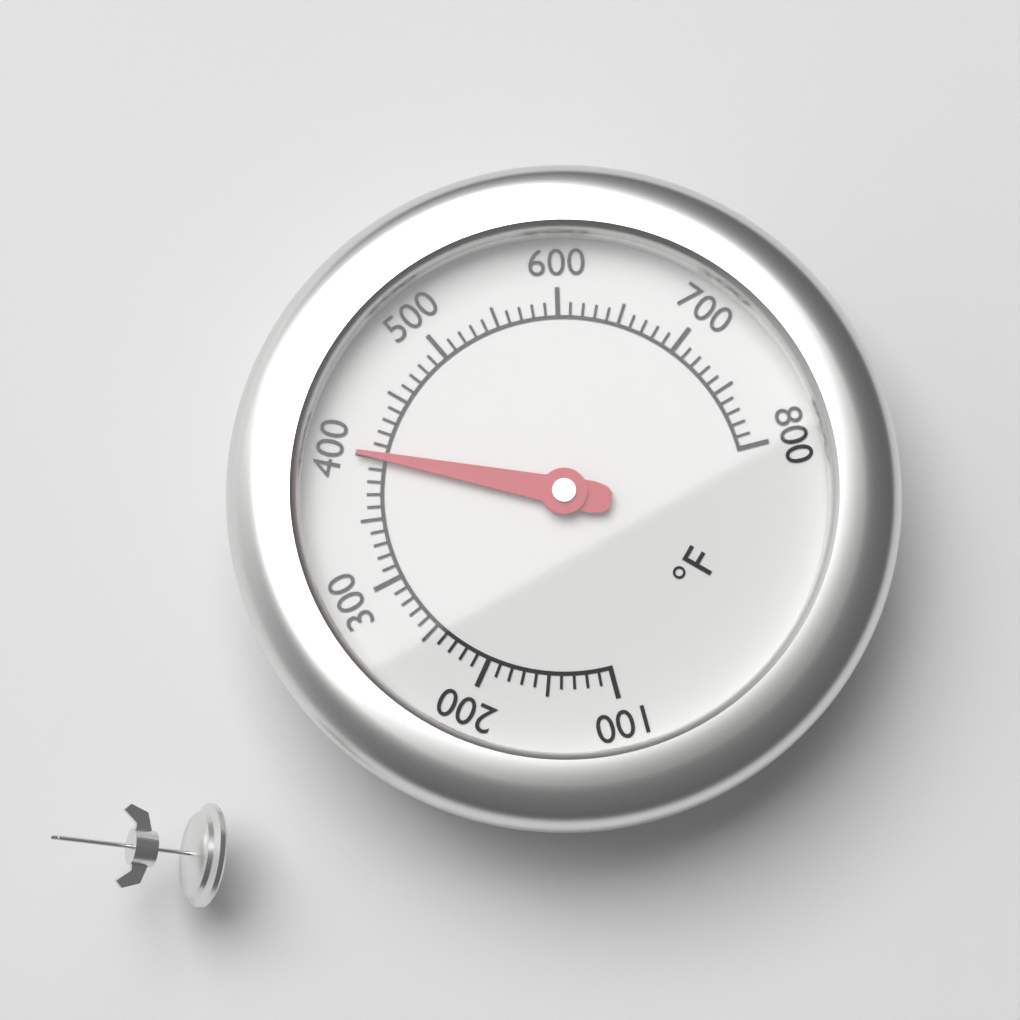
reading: 400 °F
